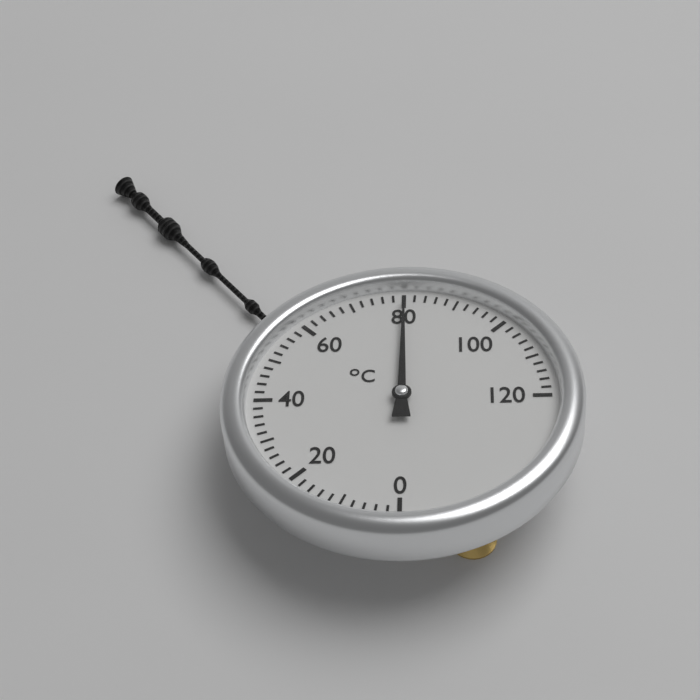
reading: 80 °C
